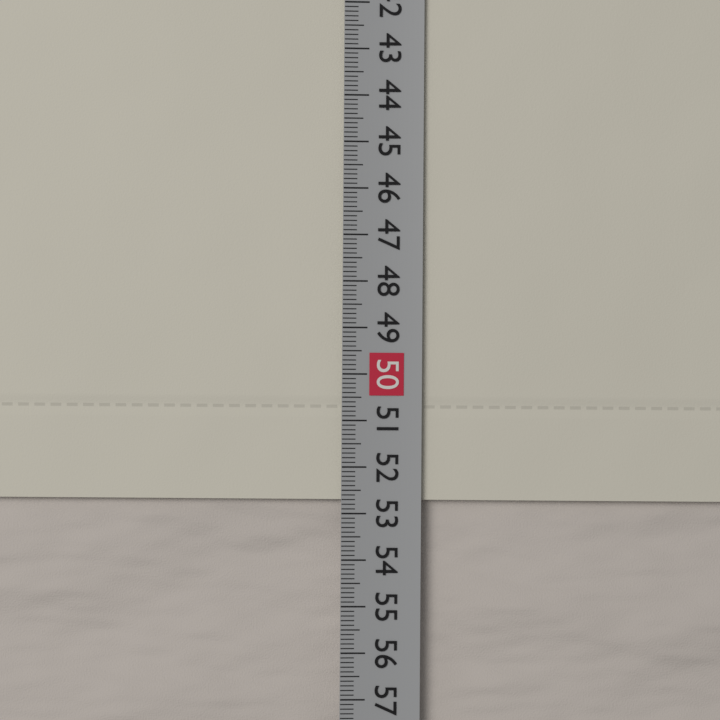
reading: 52.7 cm
